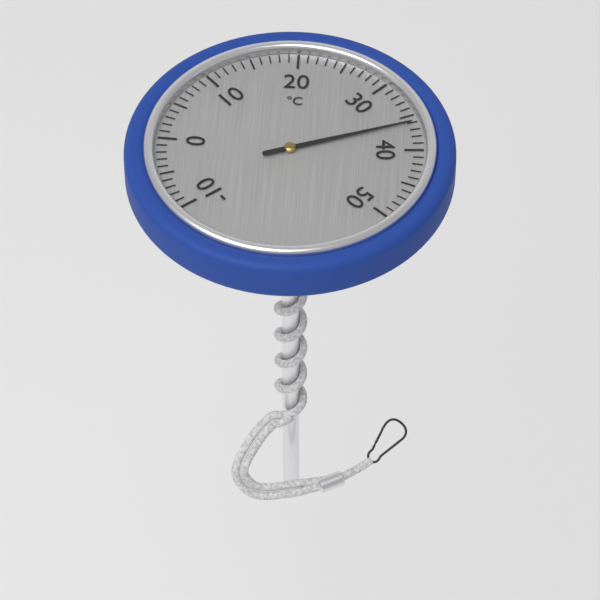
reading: 36 °C
